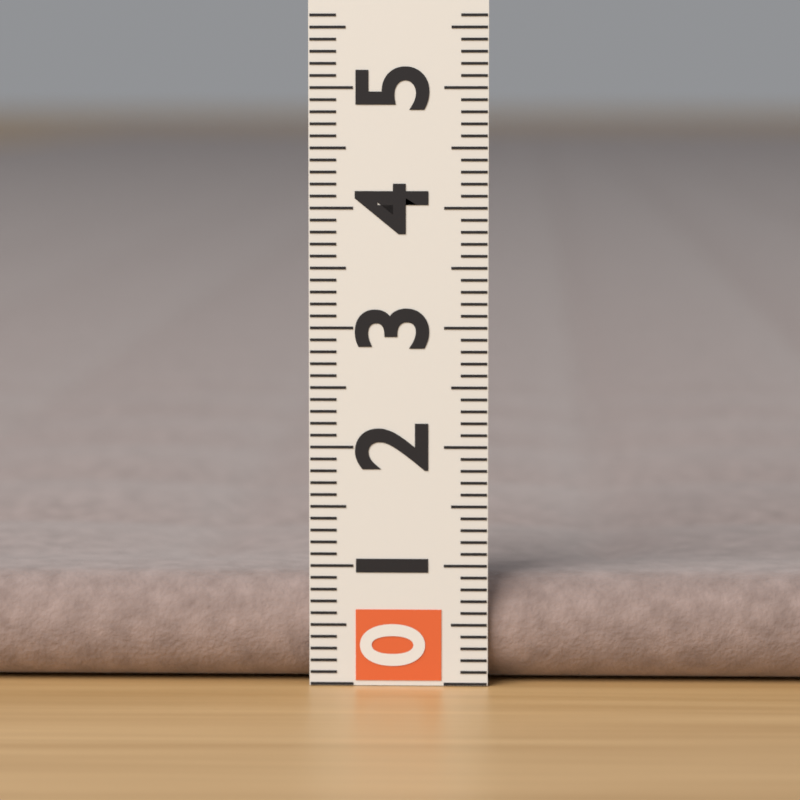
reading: 0.9 (no unit)
